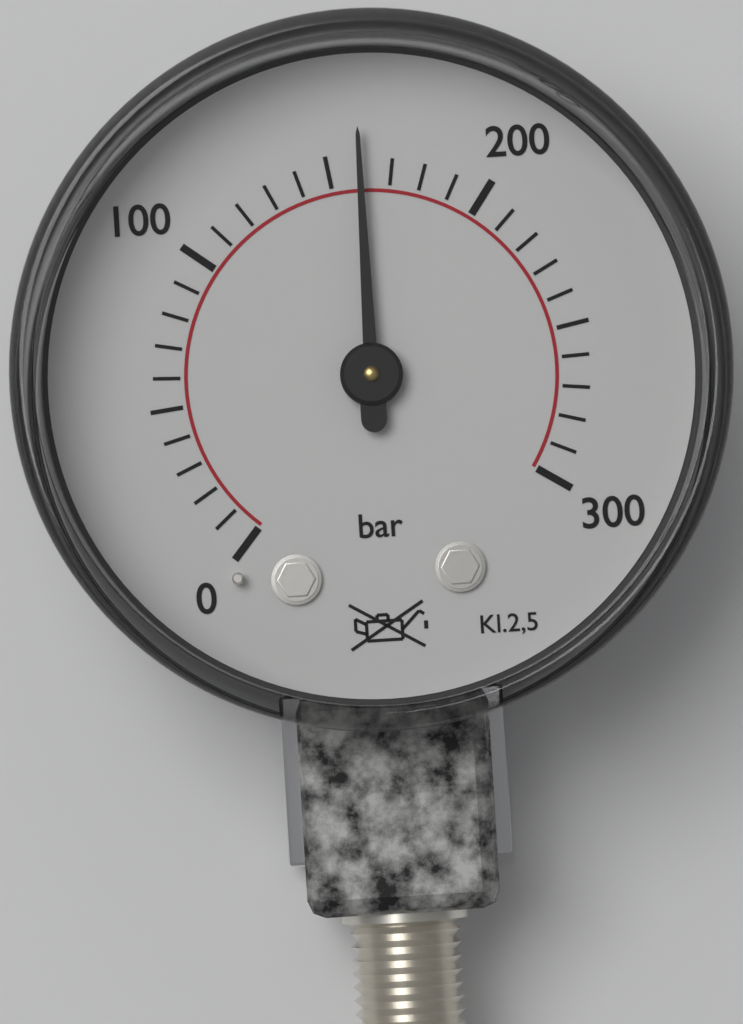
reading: 160 bar
